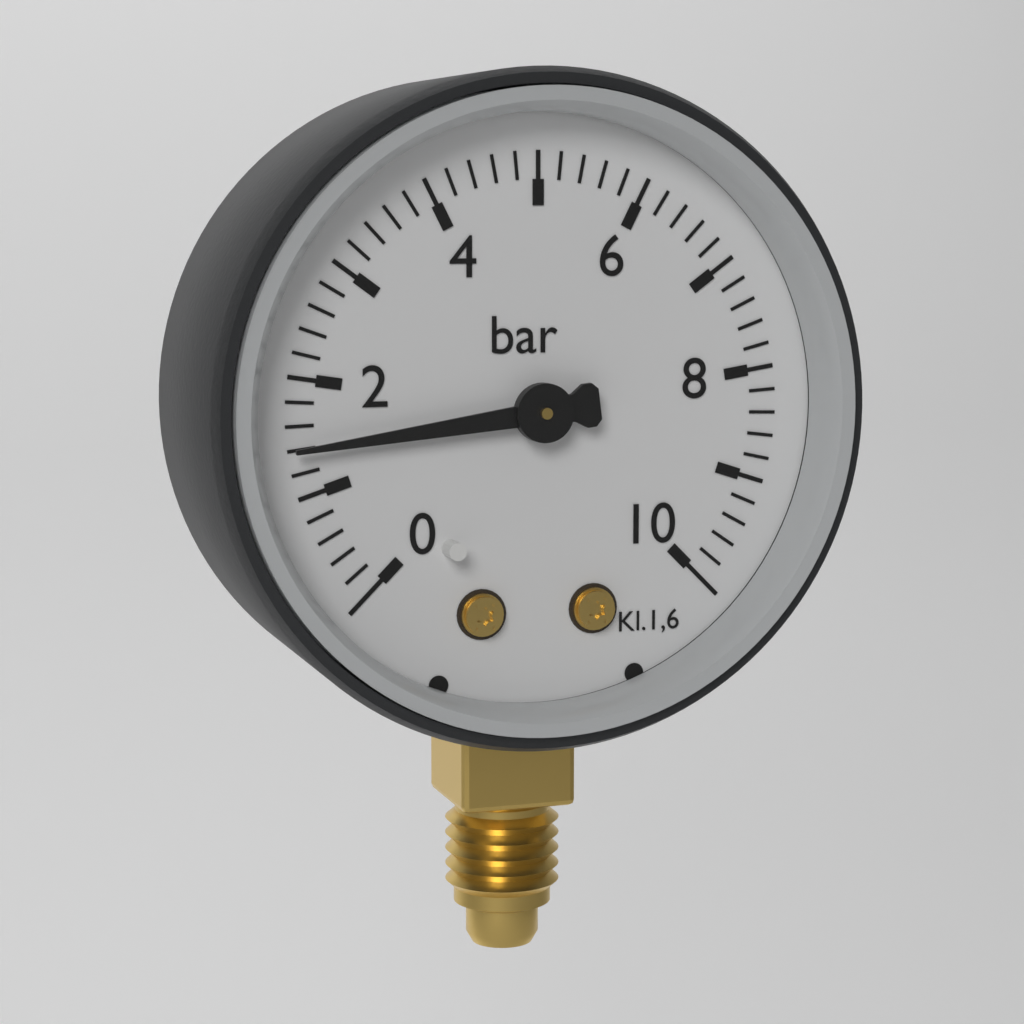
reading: 1.4 bar
